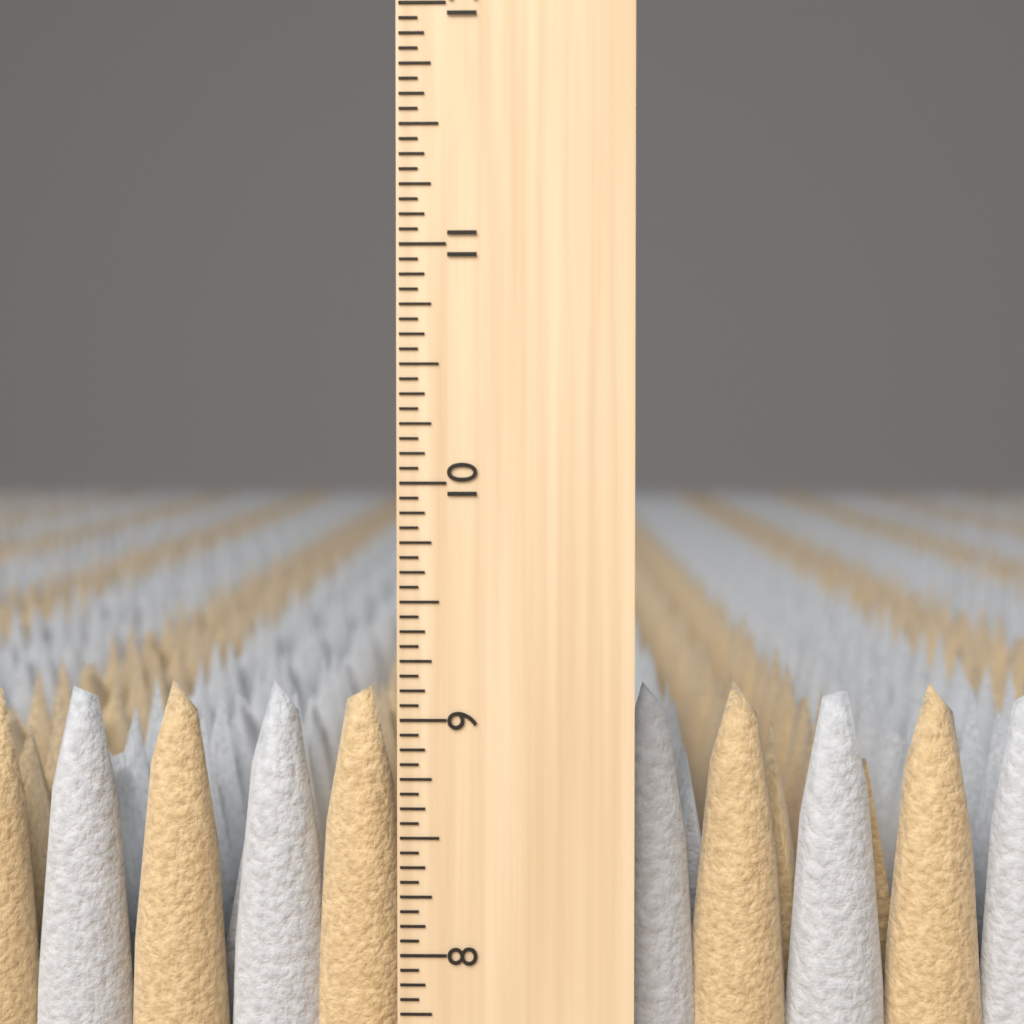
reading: 9.1250 inch
